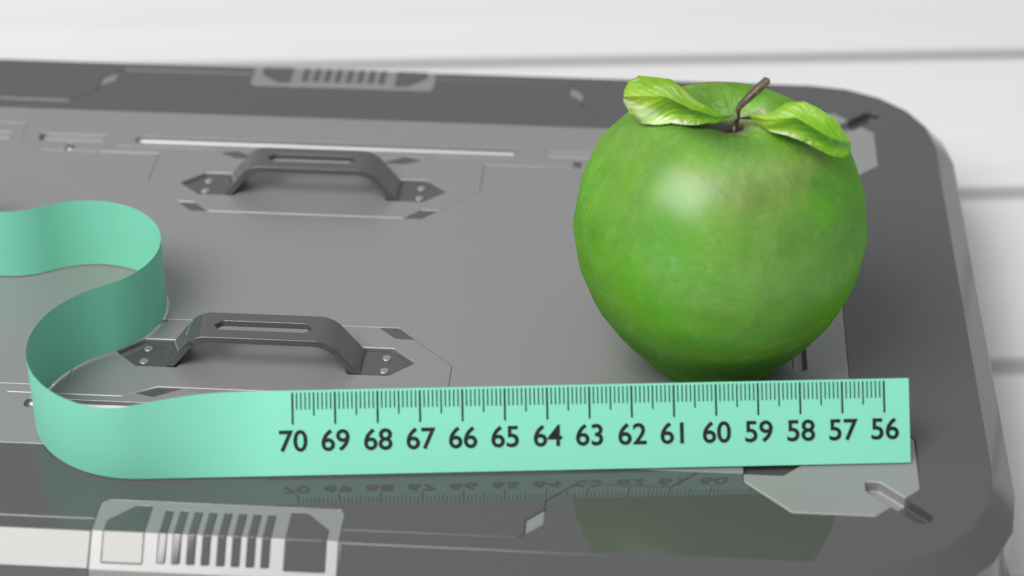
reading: 63.2 (no unit)
